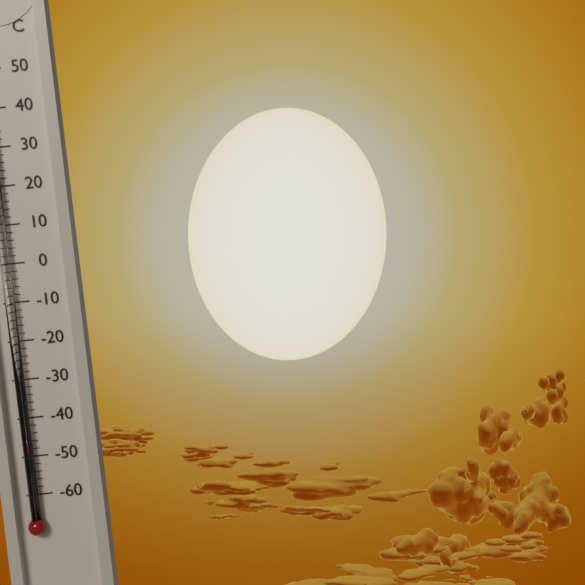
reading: -46 °C
